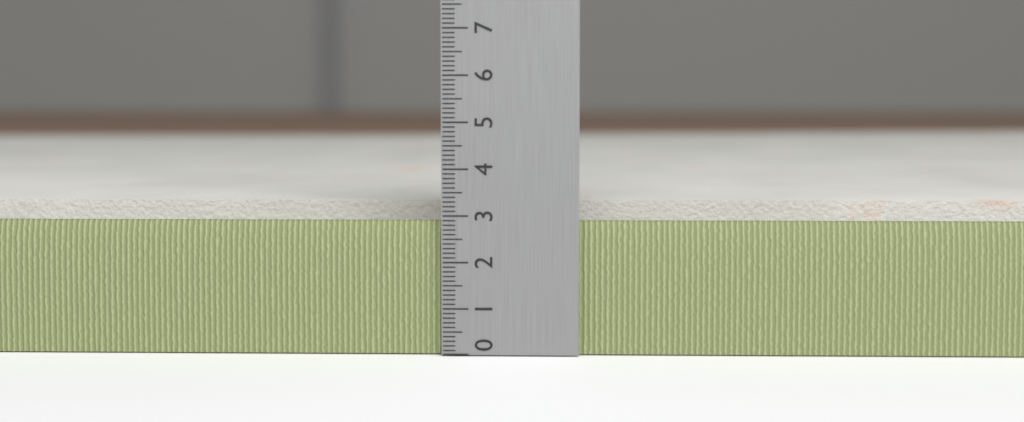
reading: 3.1 (no unit)
